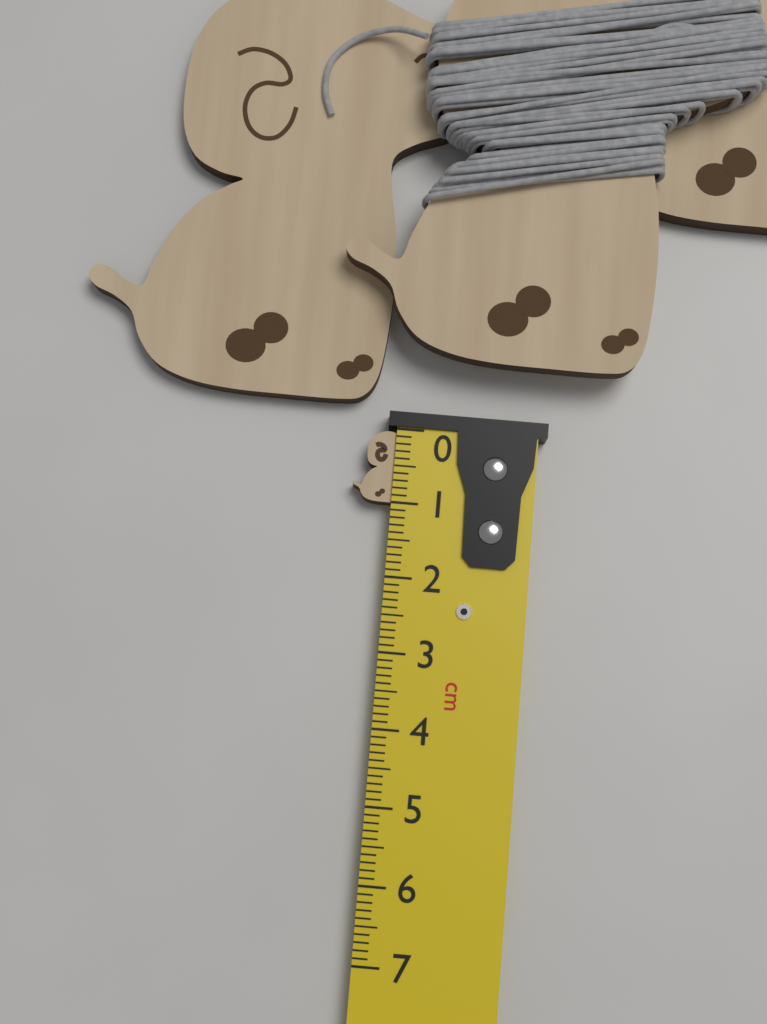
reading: 1.0 cm
